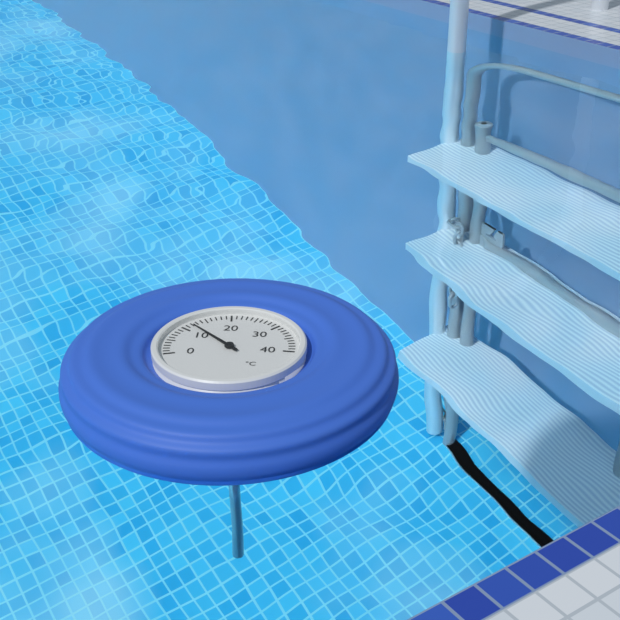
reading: 12 °C
